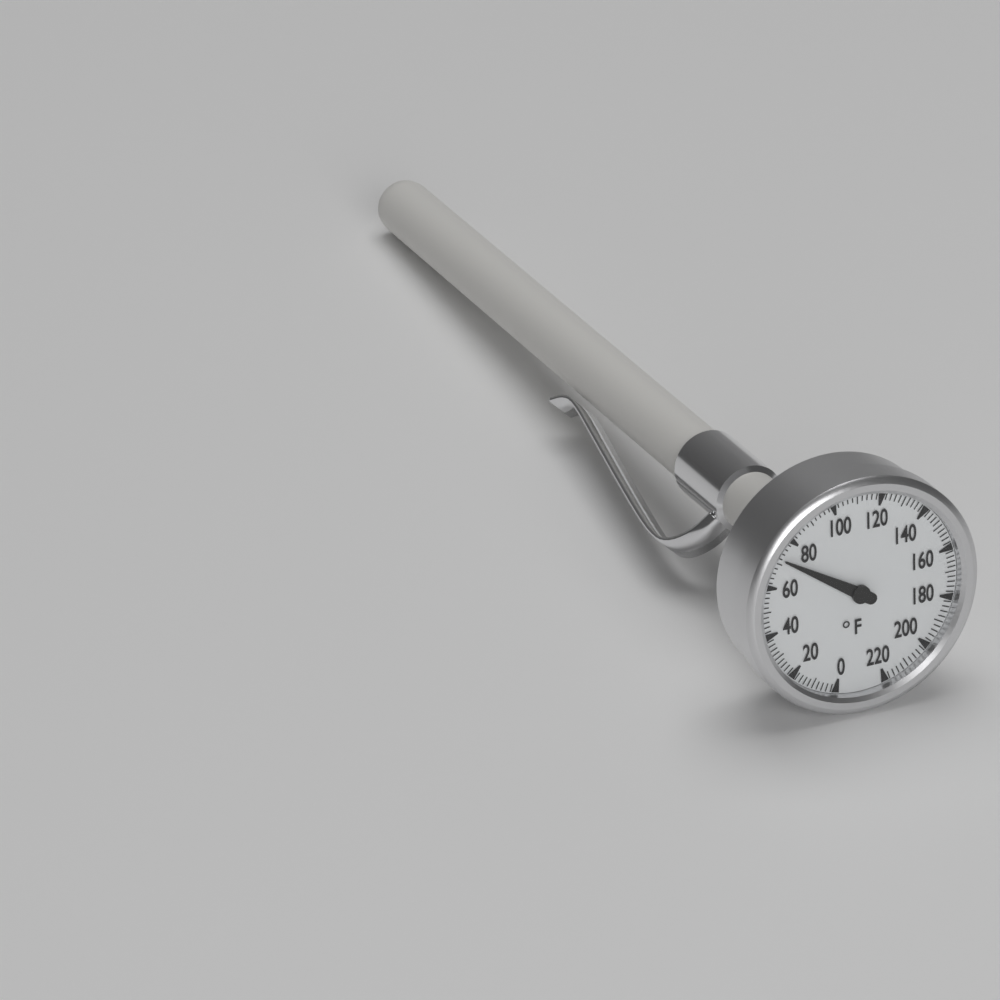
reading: 72 °F
